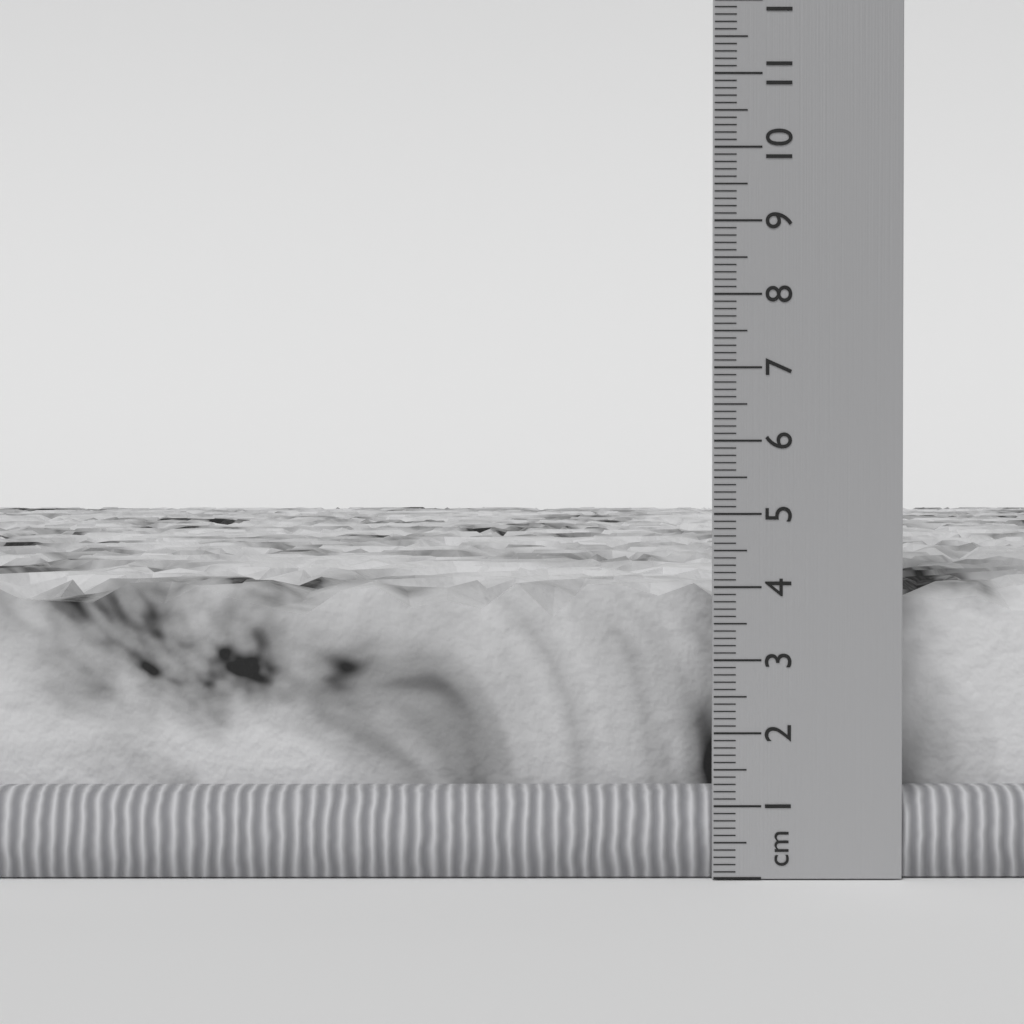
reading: 4.0 cm
